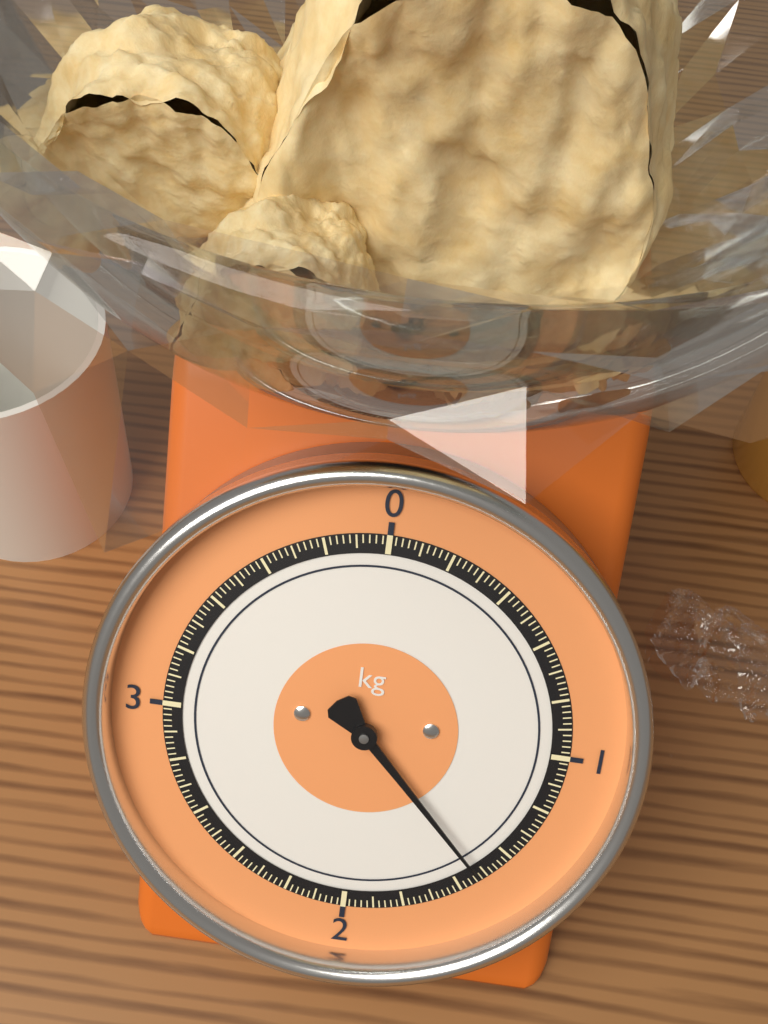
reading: 1.52 kg
